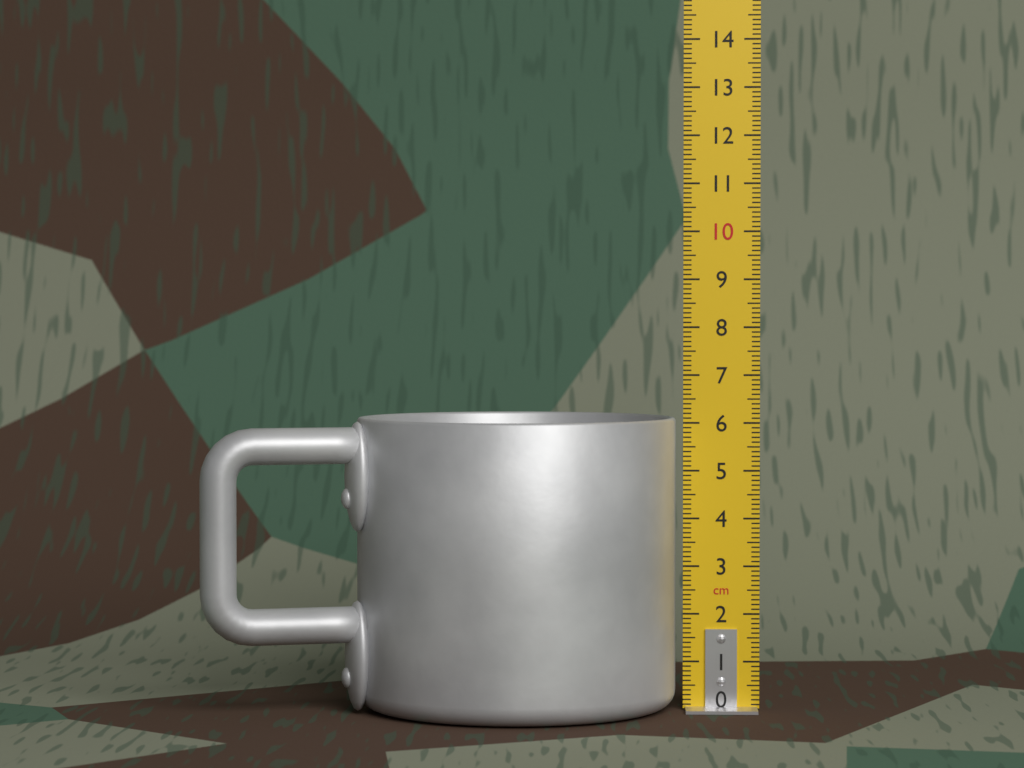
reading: 6.1 cm
